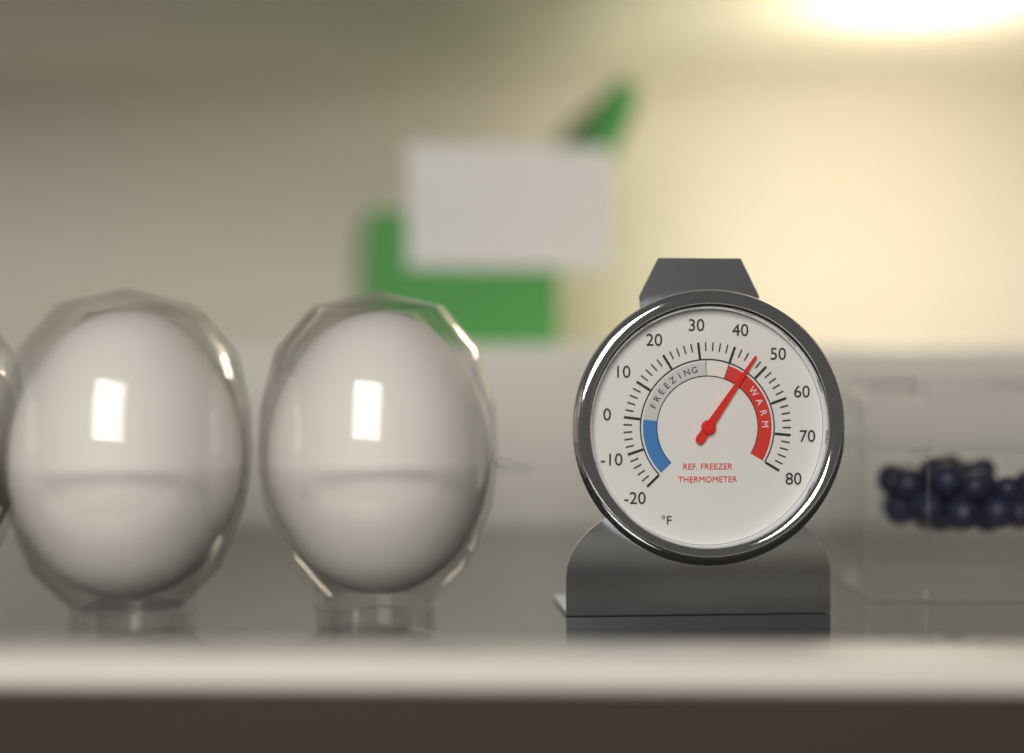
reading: 46 °F
